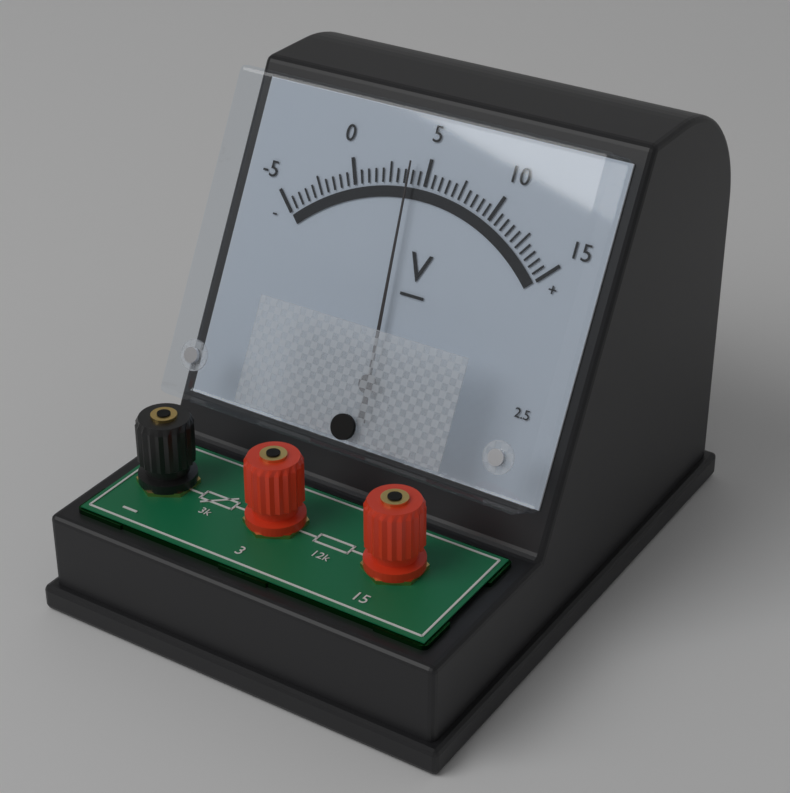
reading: 4.0 V
